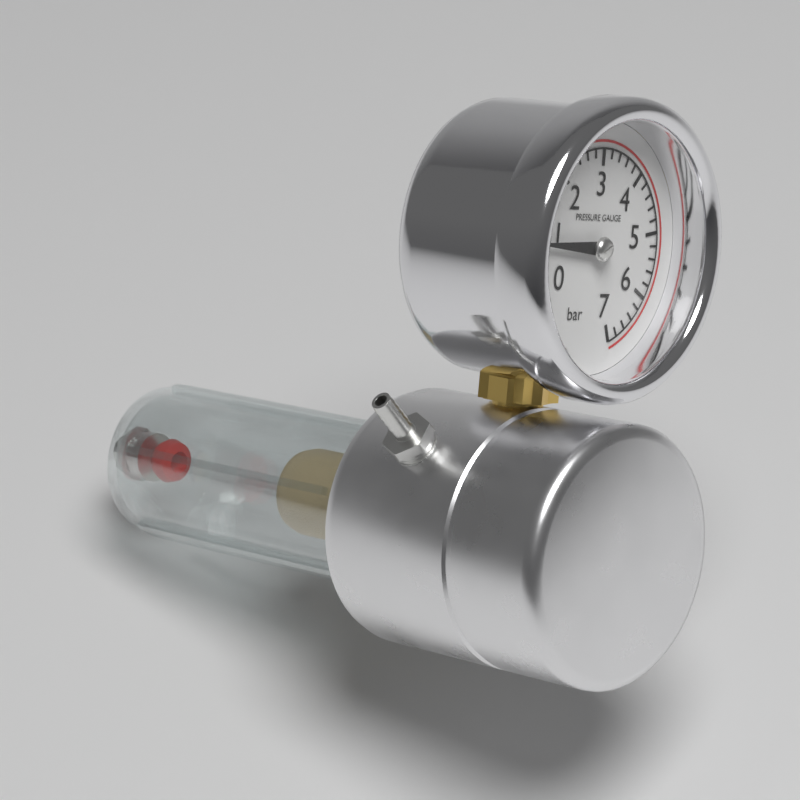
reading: 0.8 bar
